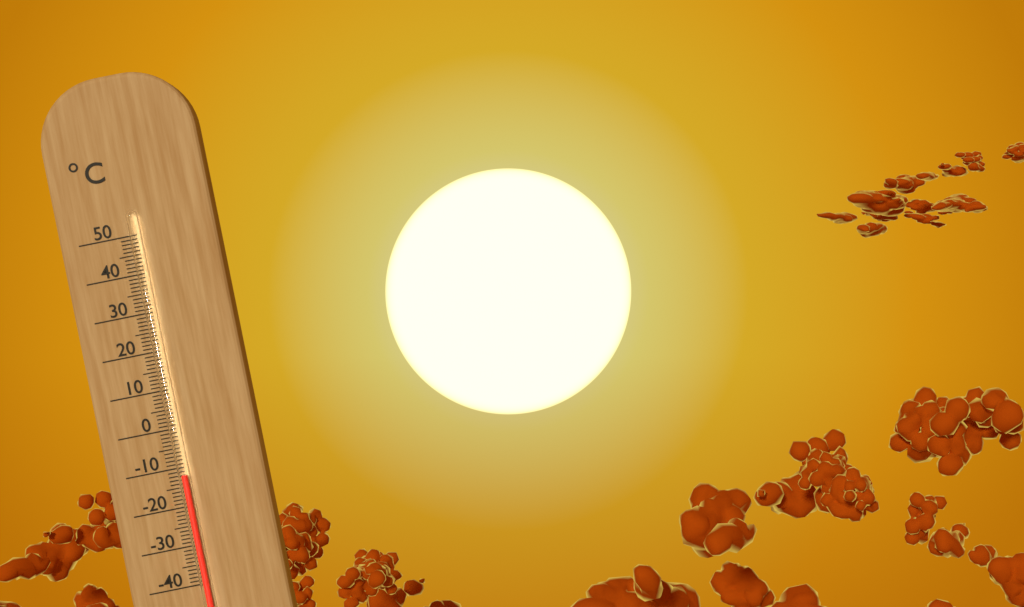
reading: -12 °C
